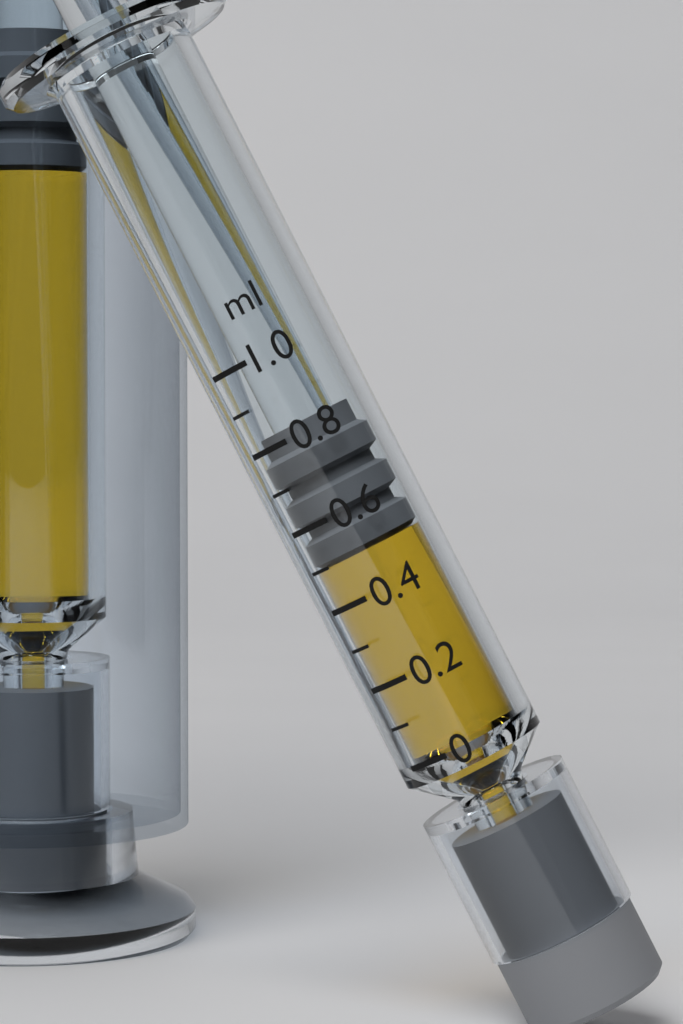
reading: 0.5 ml
